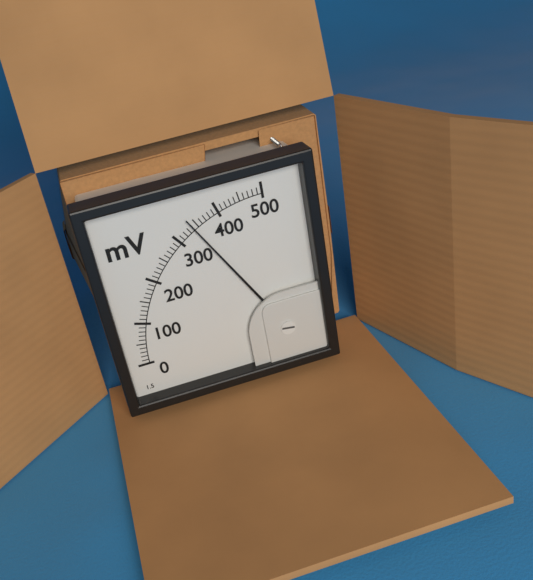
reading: 340 mV
